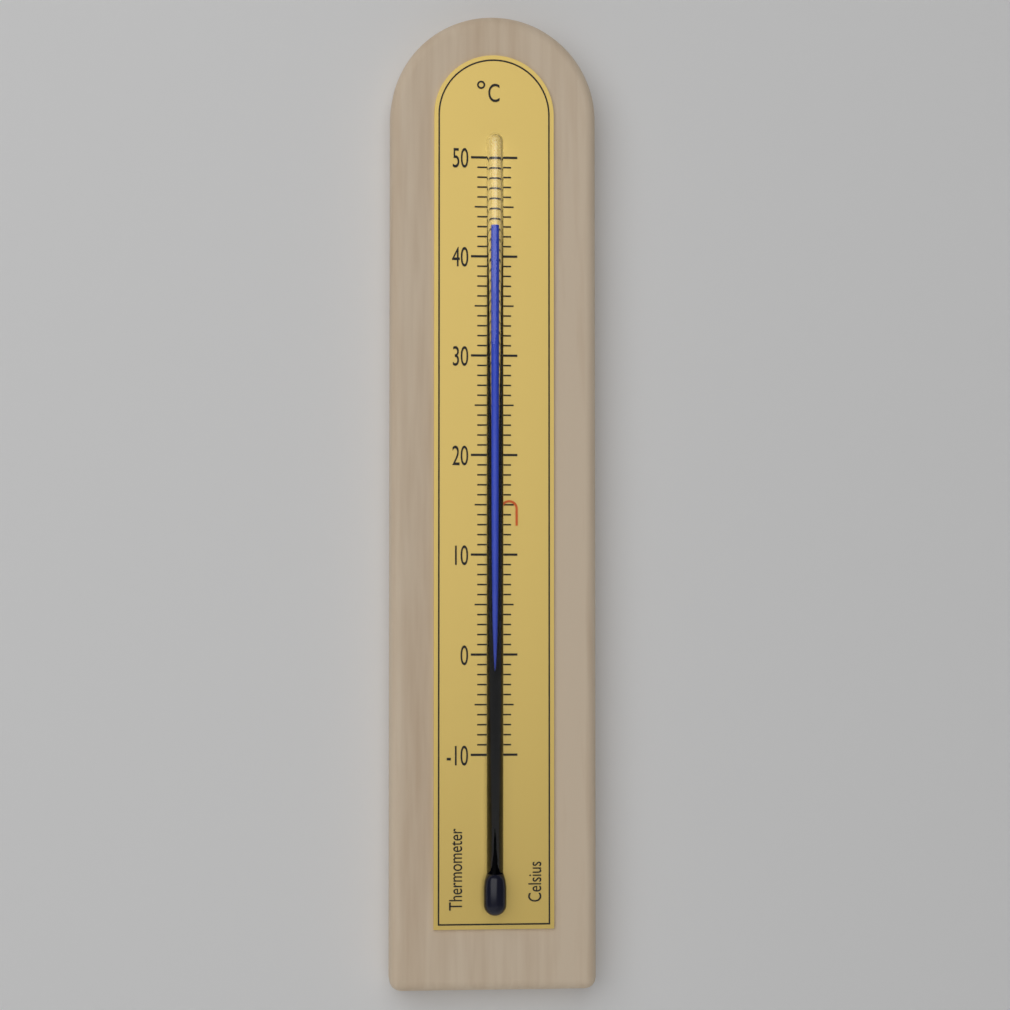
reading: 43 °C
